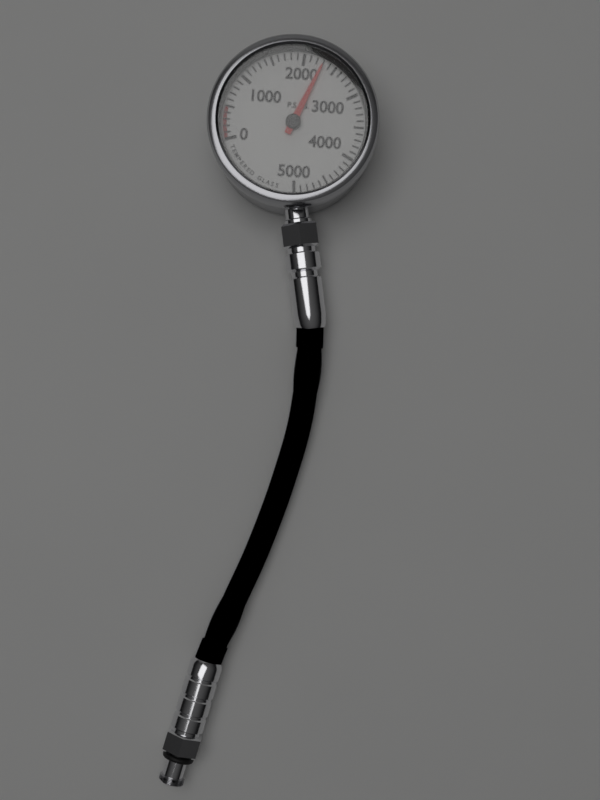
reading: 2300 psig
